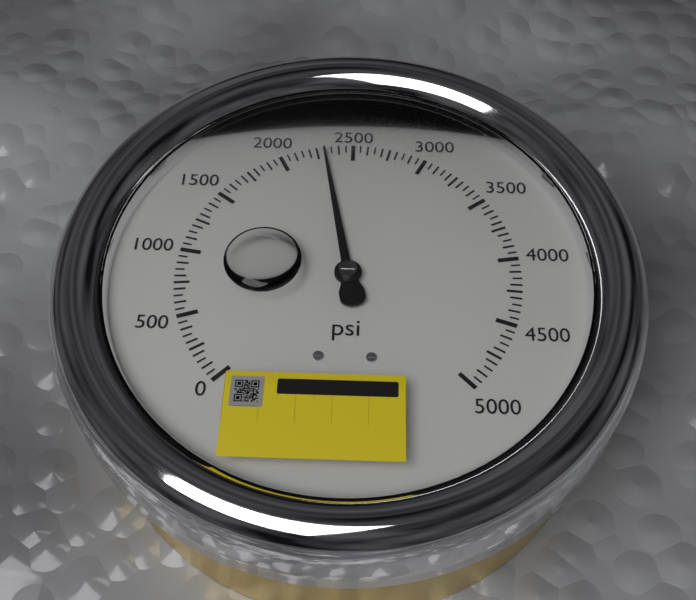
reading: 2300 psi
